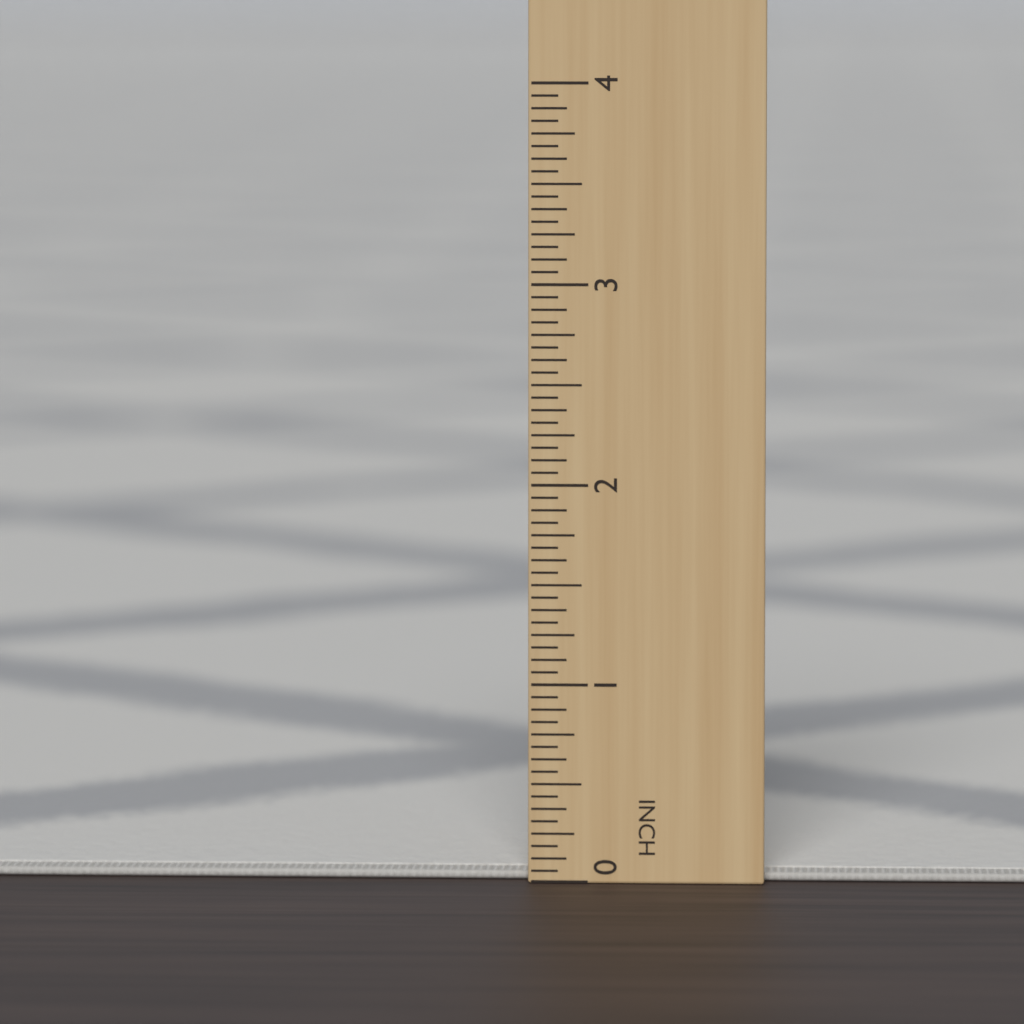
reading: 0.0625 in
